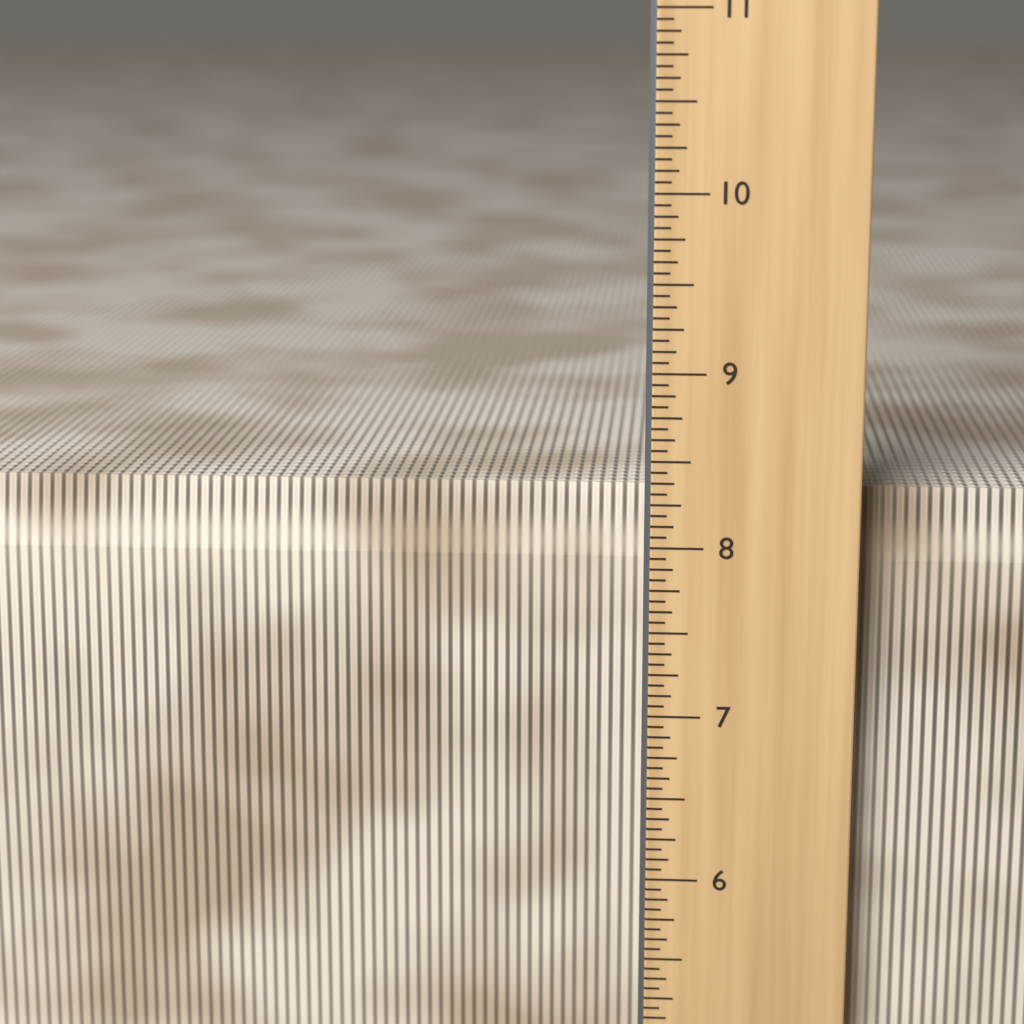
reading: 8.3125 in
